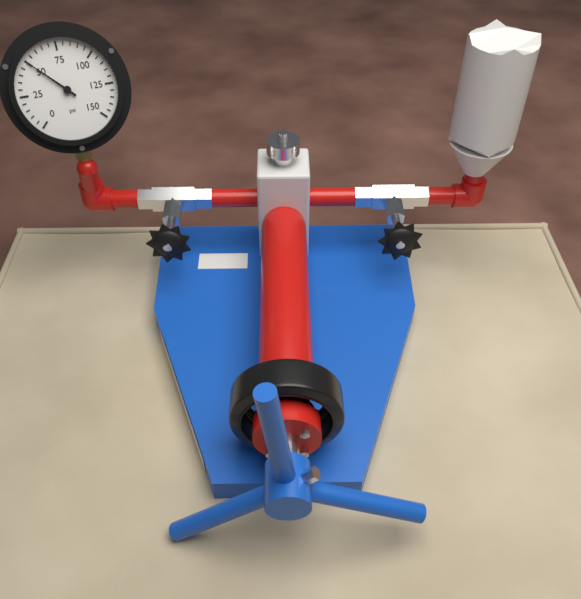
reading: 50 psi
